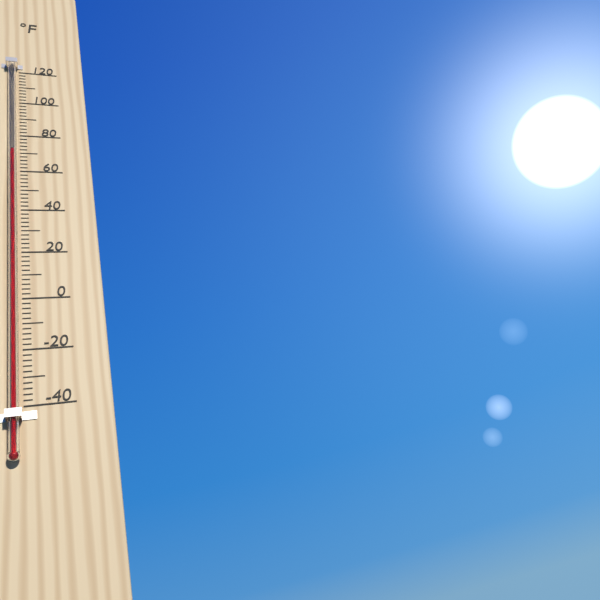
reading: 70 °F
